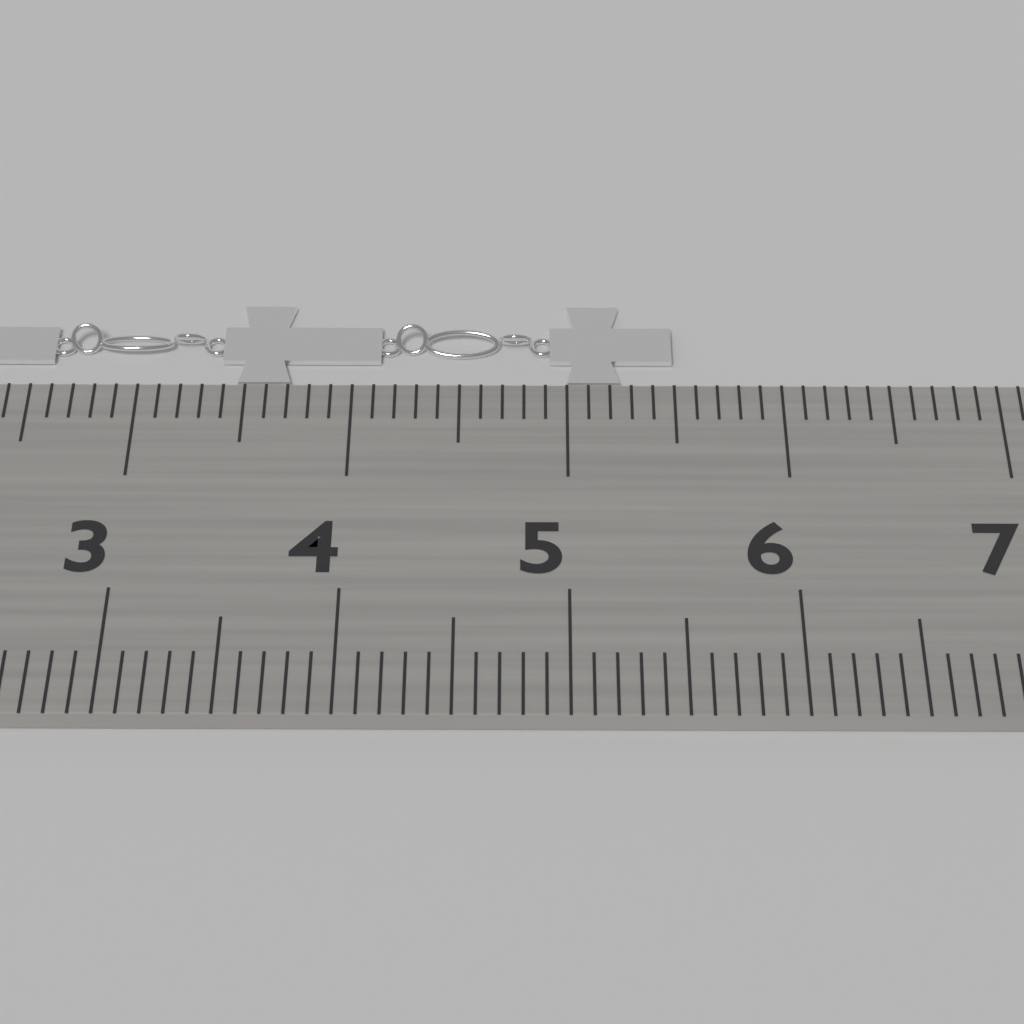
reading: 5.5 cm
